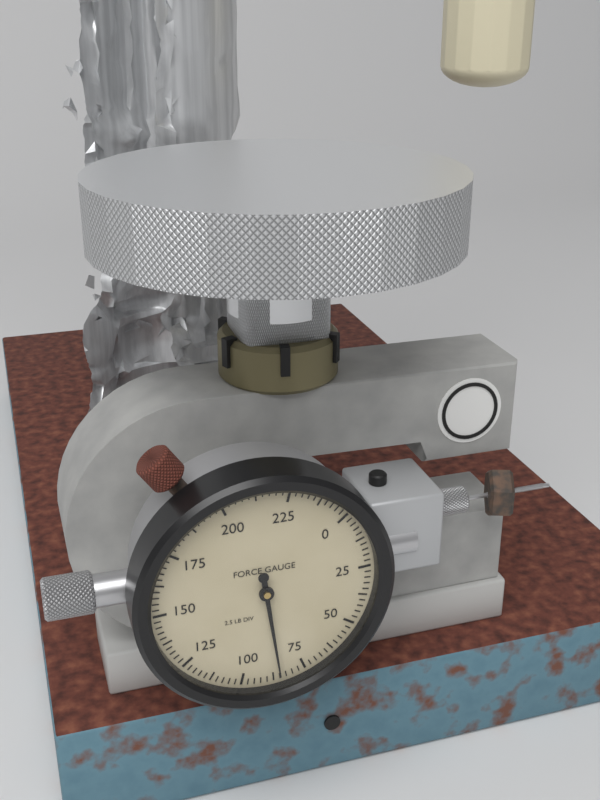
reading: 85.0 lb
